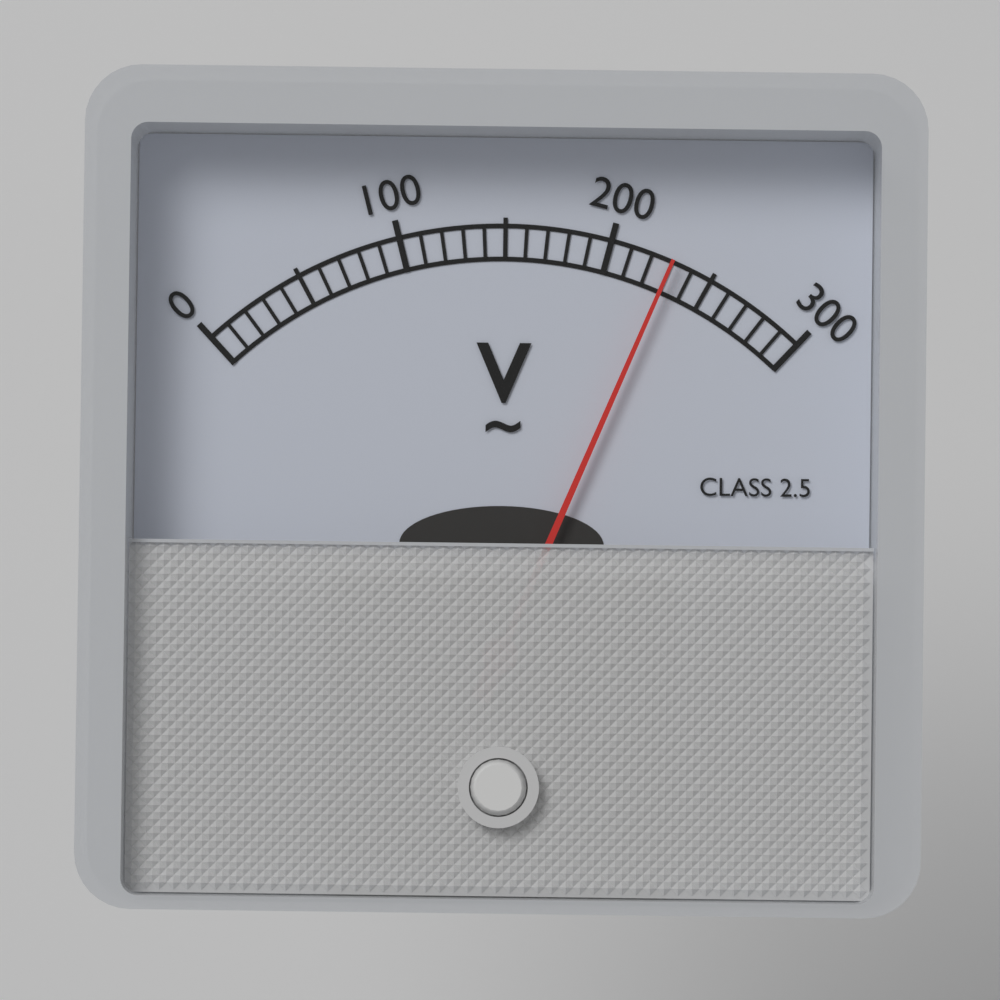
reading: 230 V
